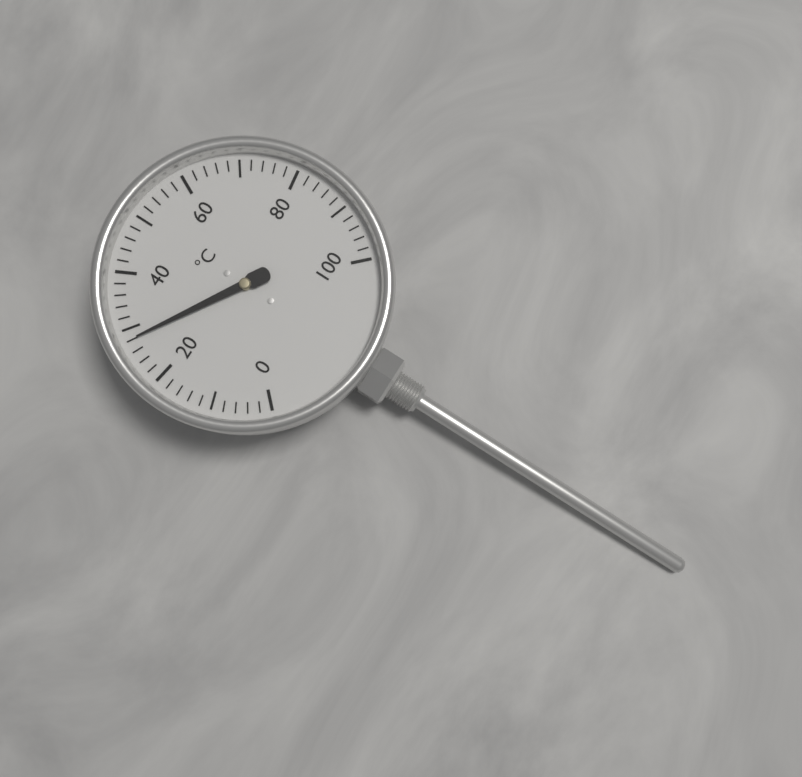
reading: 28 °C
